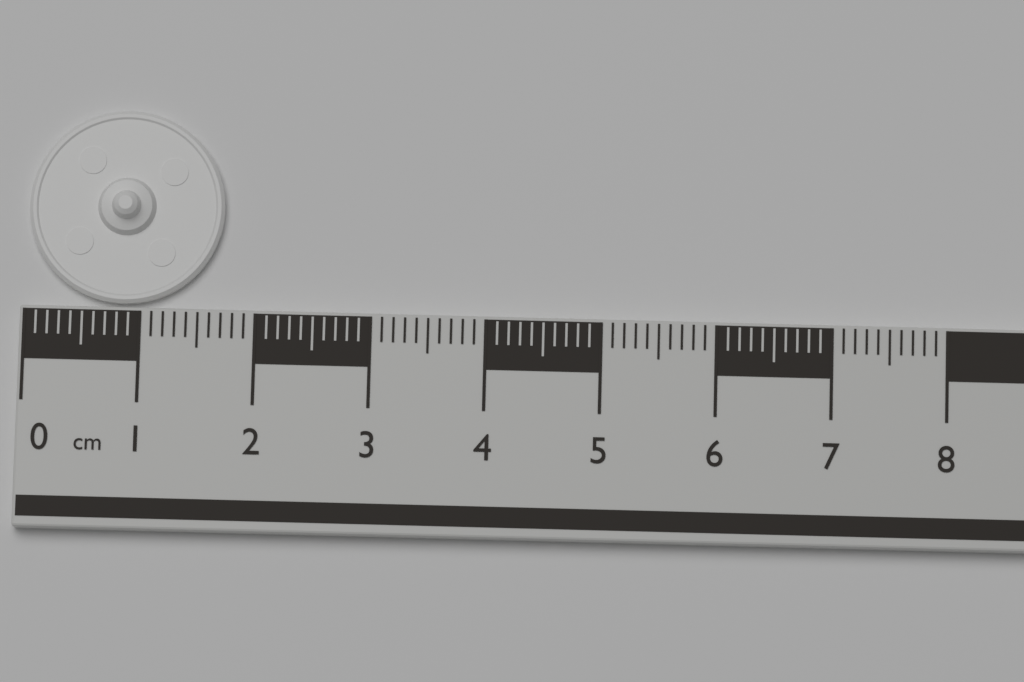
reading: 1.7 cm
